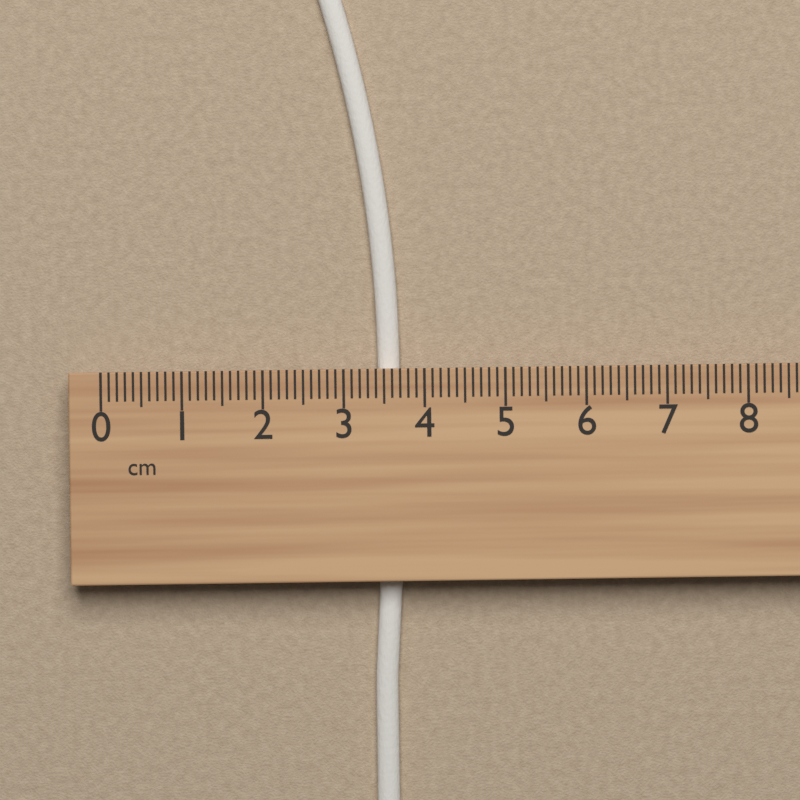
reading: 3.7 cm
